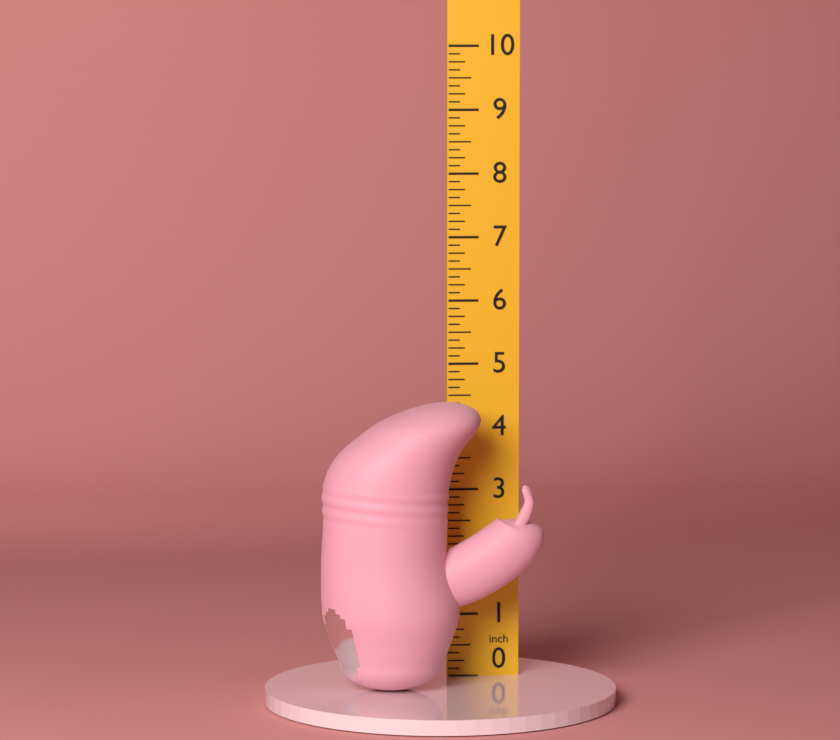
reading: 4.500 in
